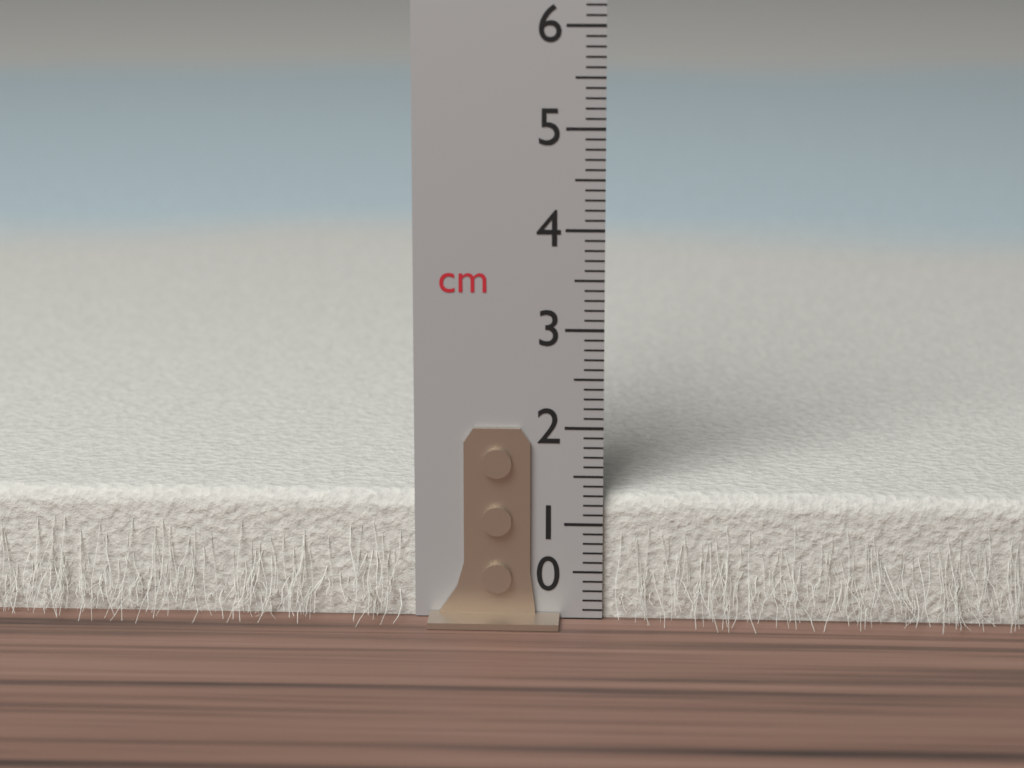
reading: 1.3 cm
